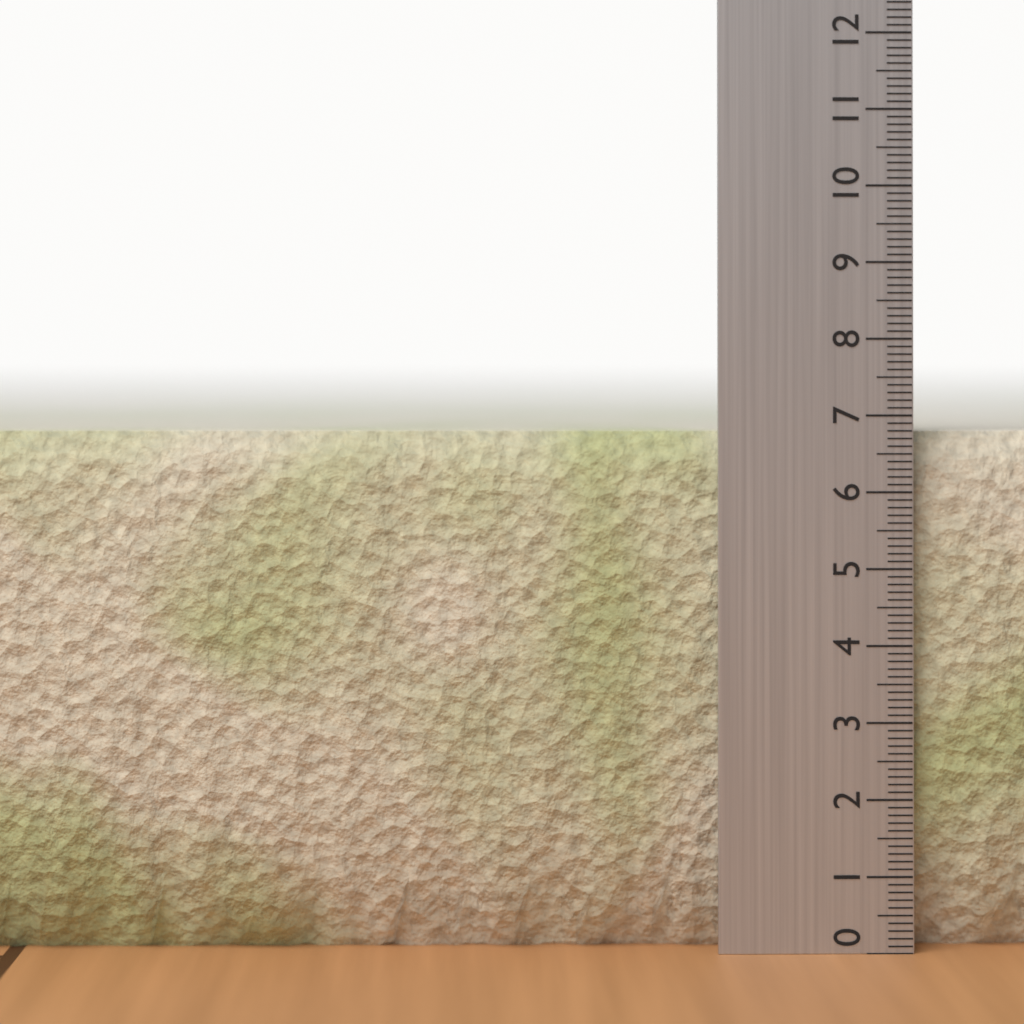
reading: 6.8 (no unit)
